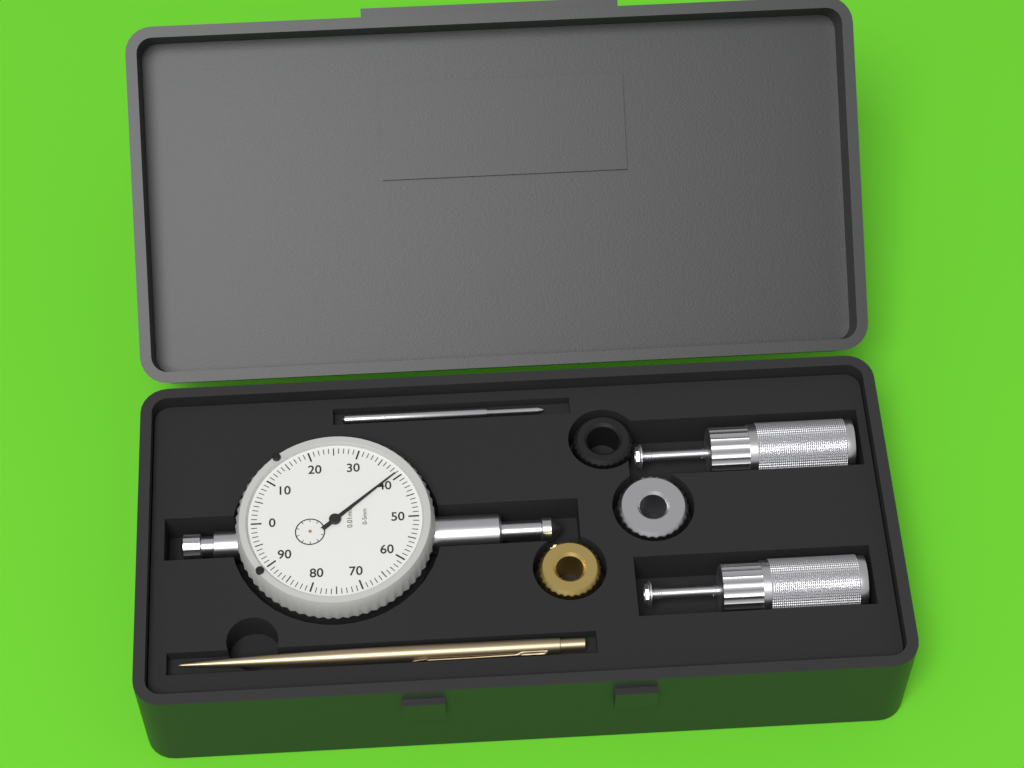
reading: 0.39 mm
